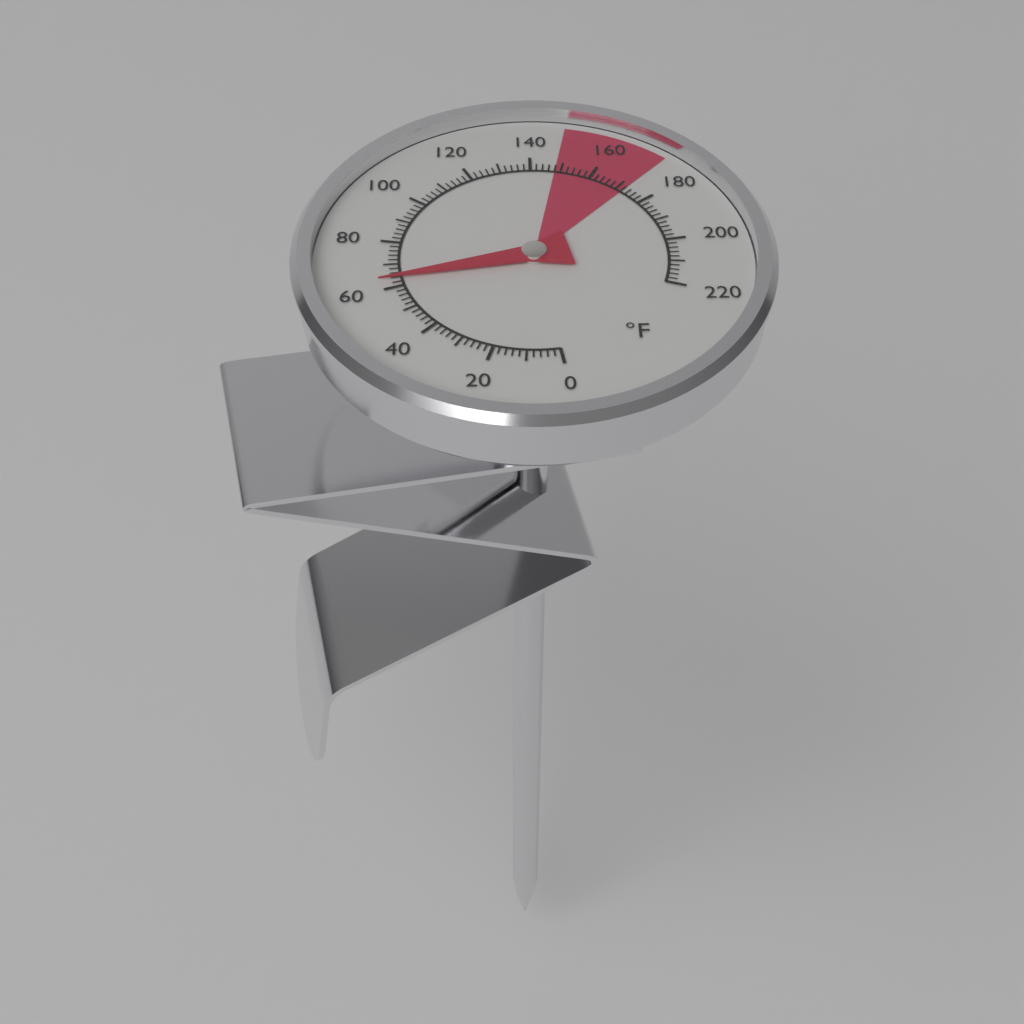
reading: 64 °F
